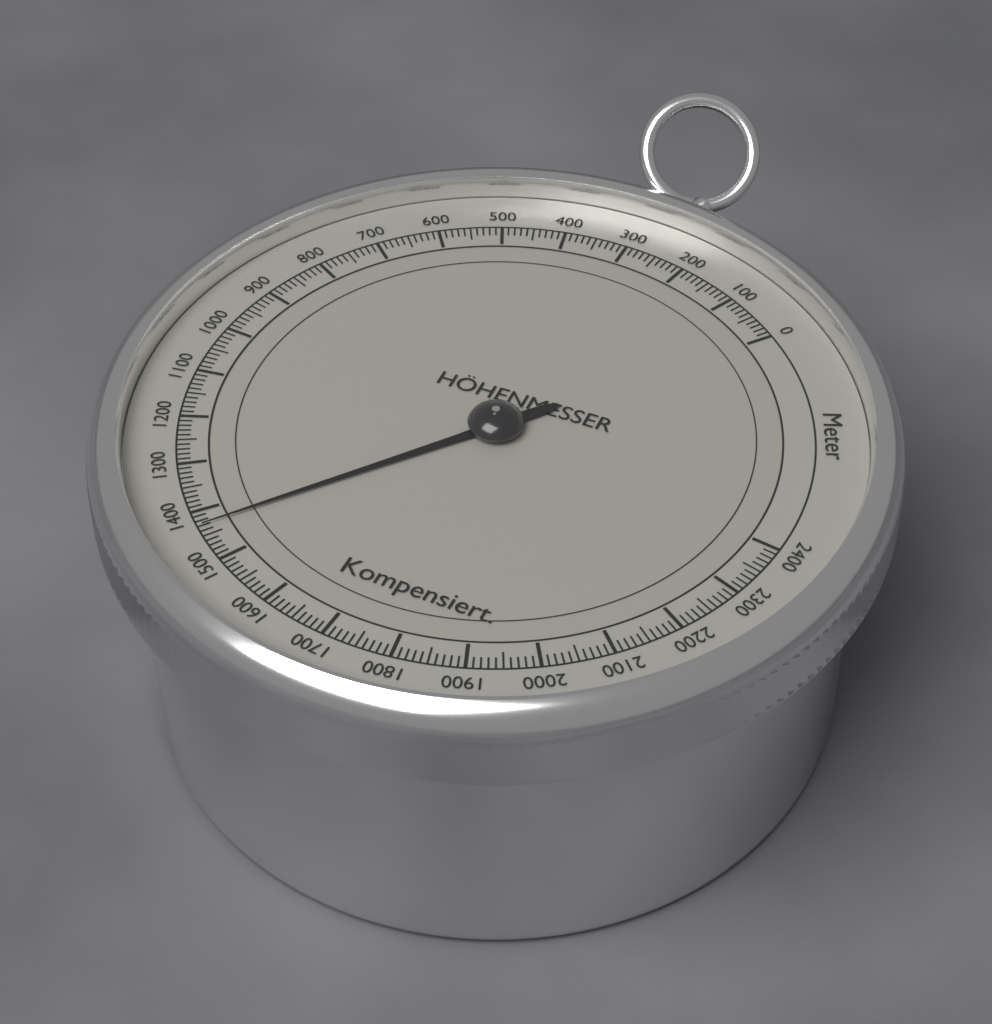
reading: 1430 m
